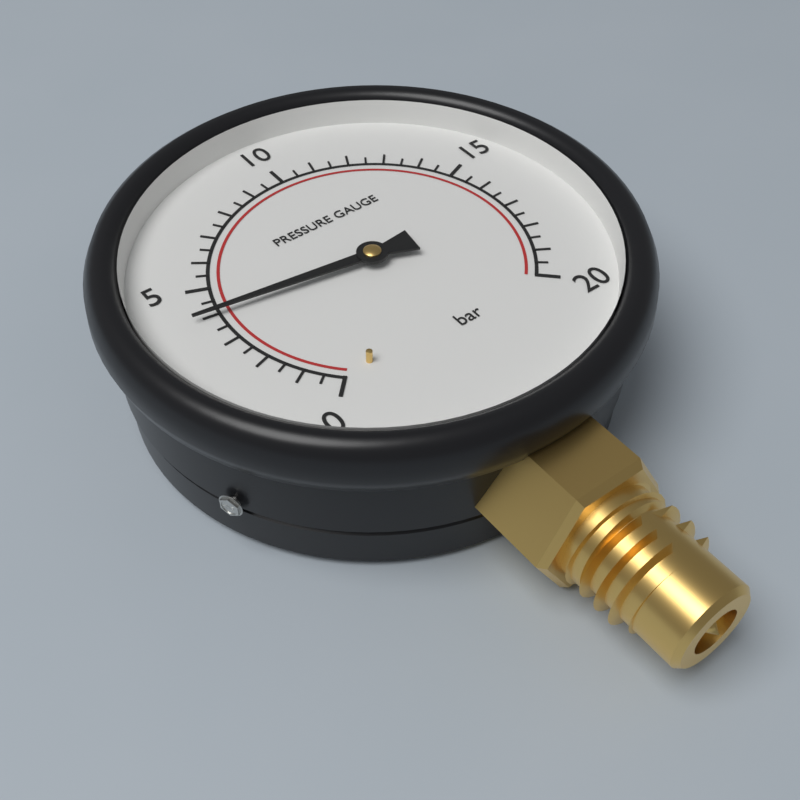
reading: 4.0 bar
